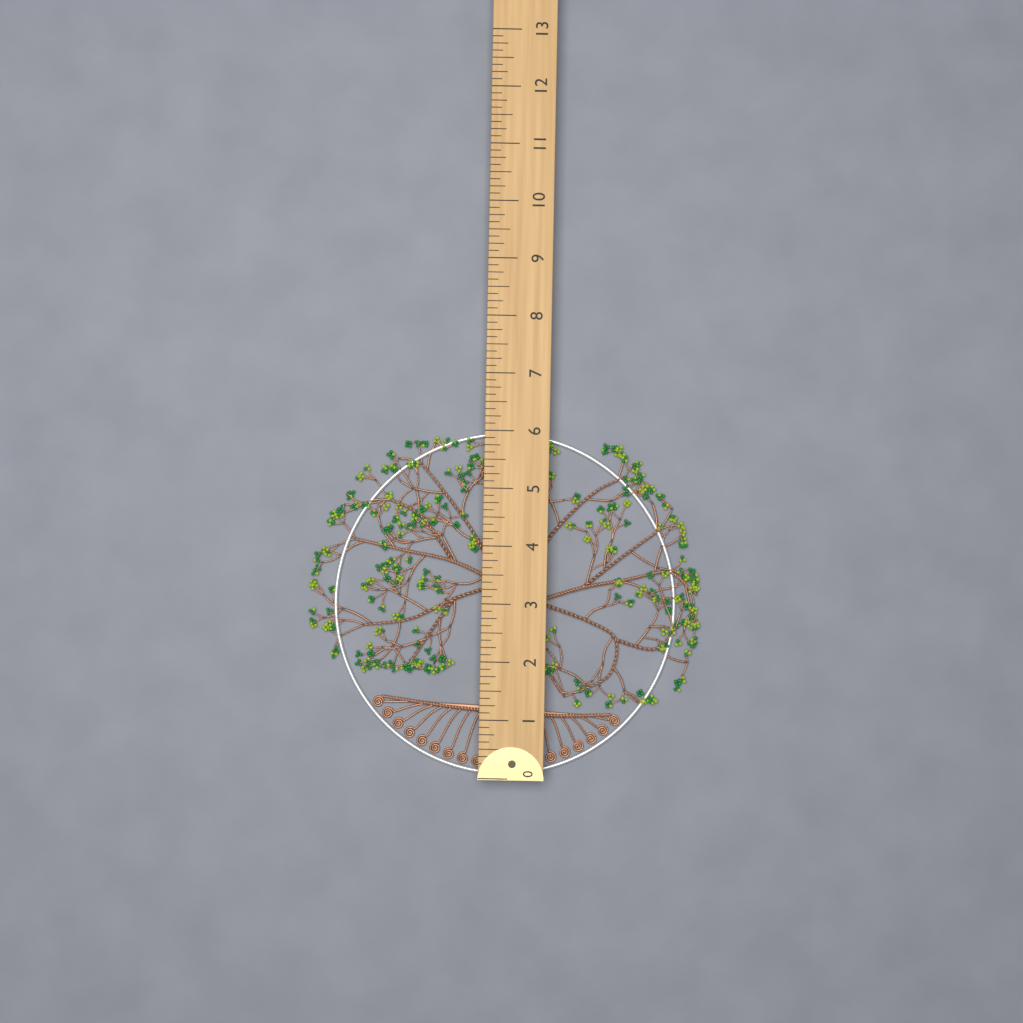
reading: 6.000 (no unit)
